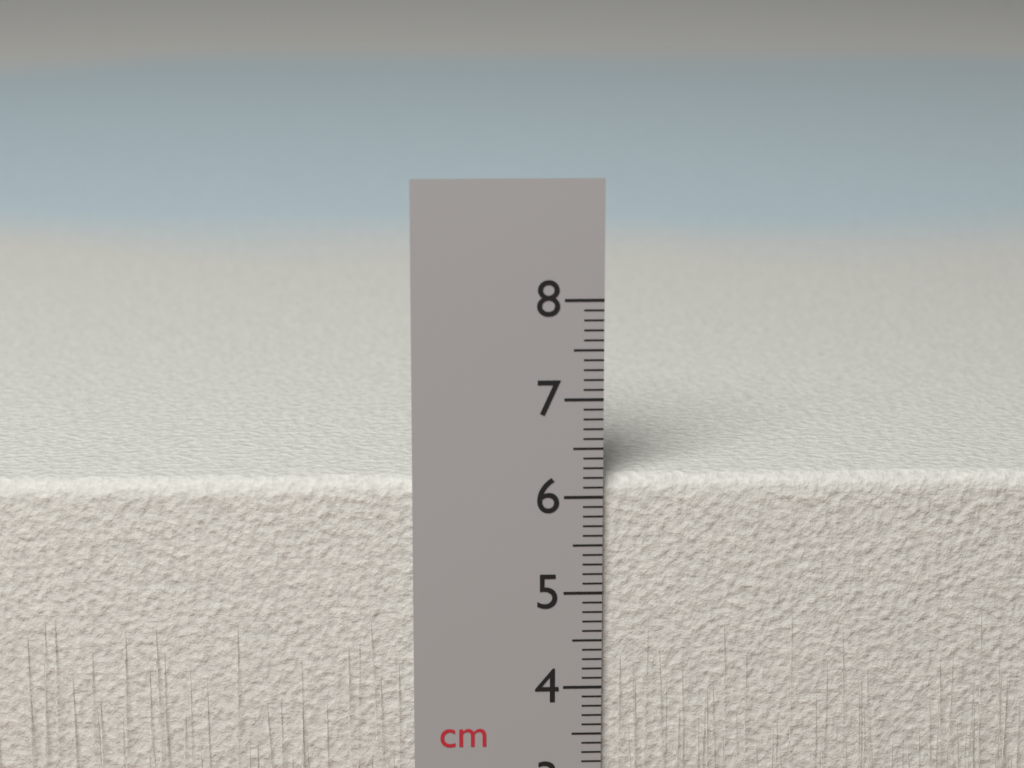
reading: 6.2 cm
